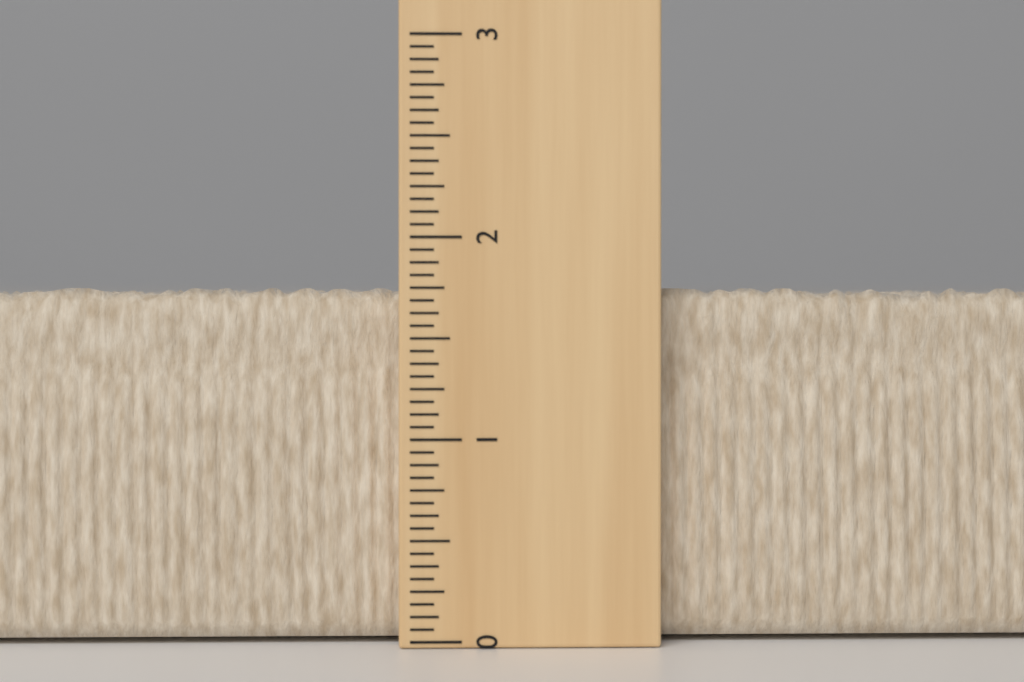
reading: 1.7500 (no unit)
